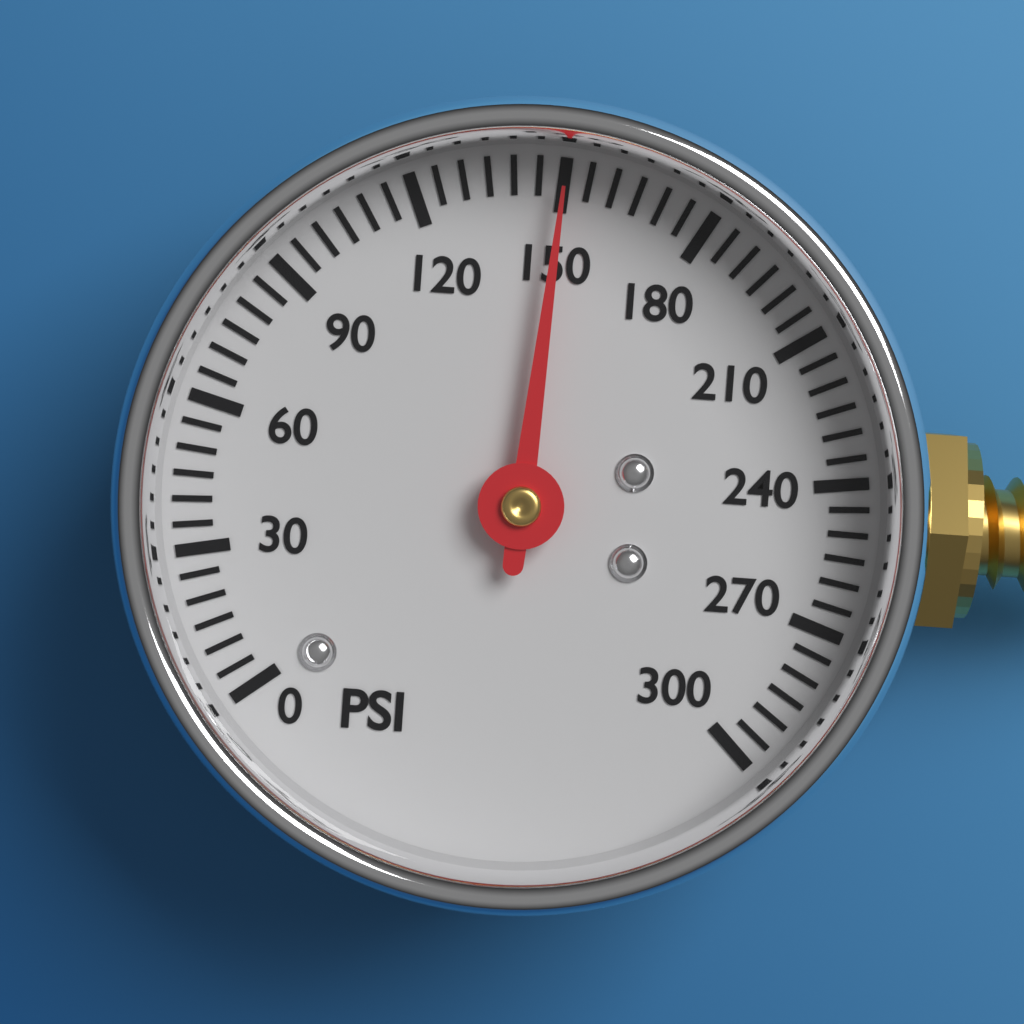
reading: 150 psi
